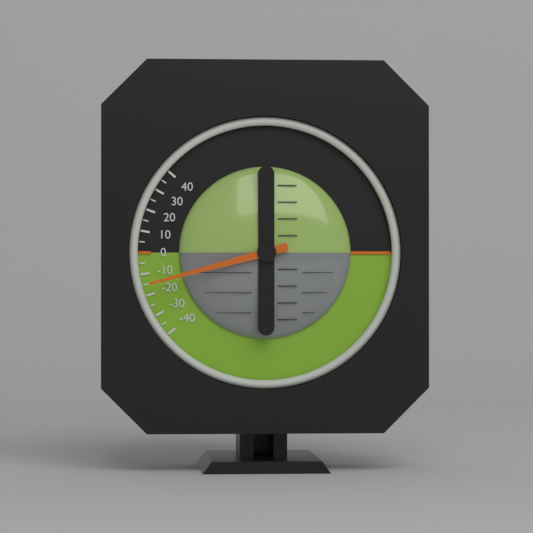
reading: -15 (no unit)
